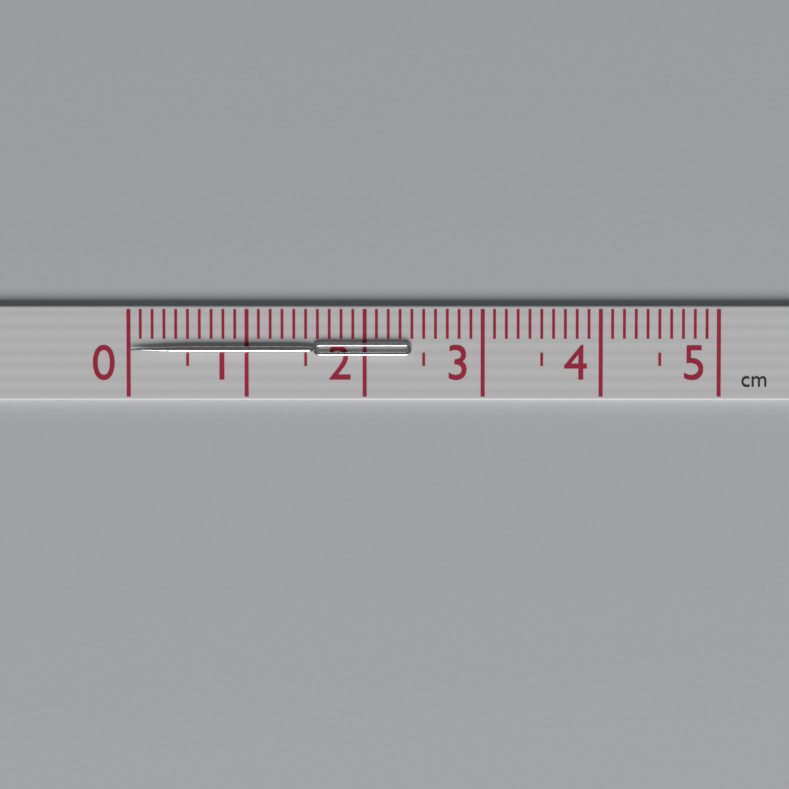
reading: 2.4 cm
